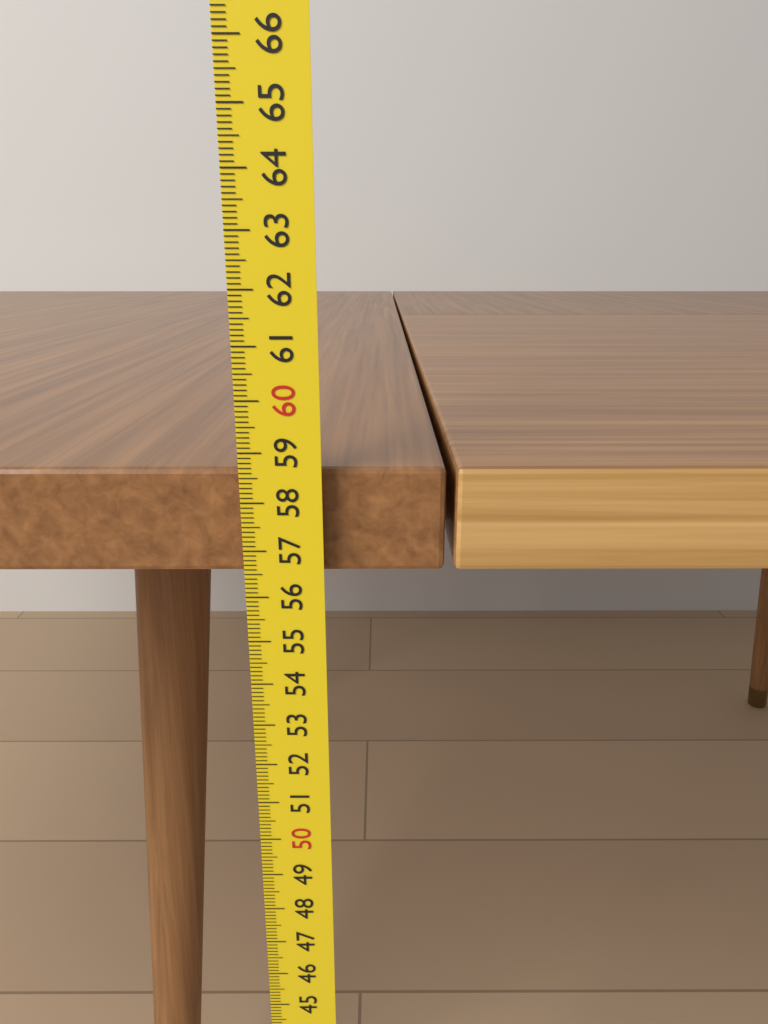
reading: 58.6 cm
